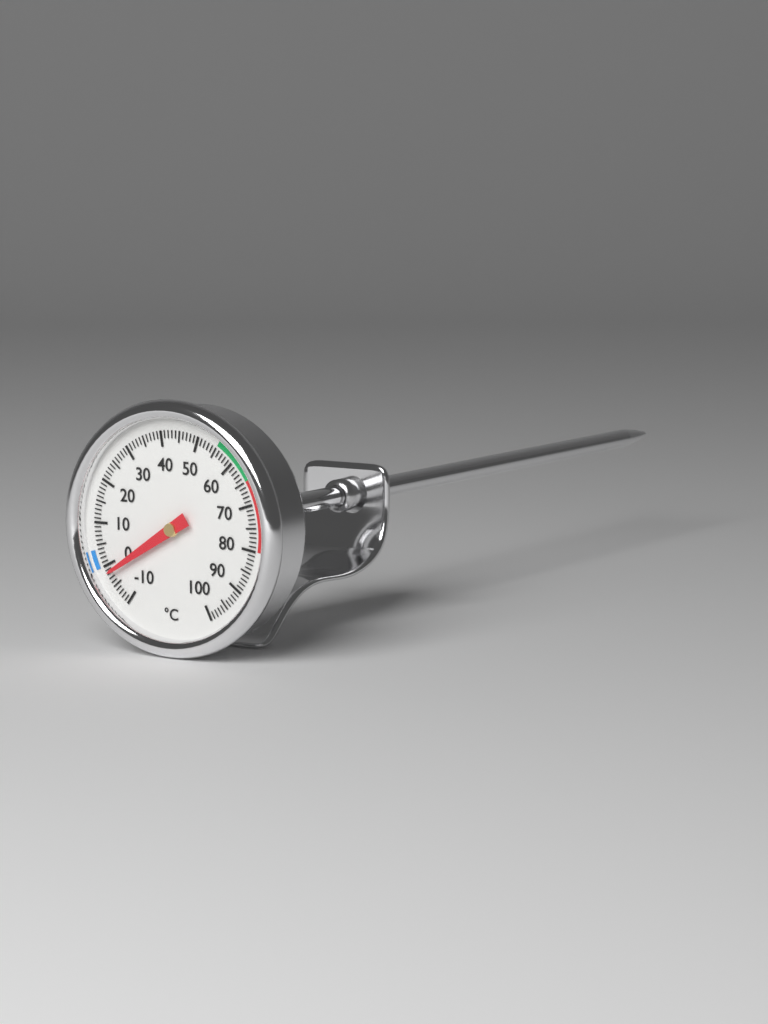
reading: -2 °C
